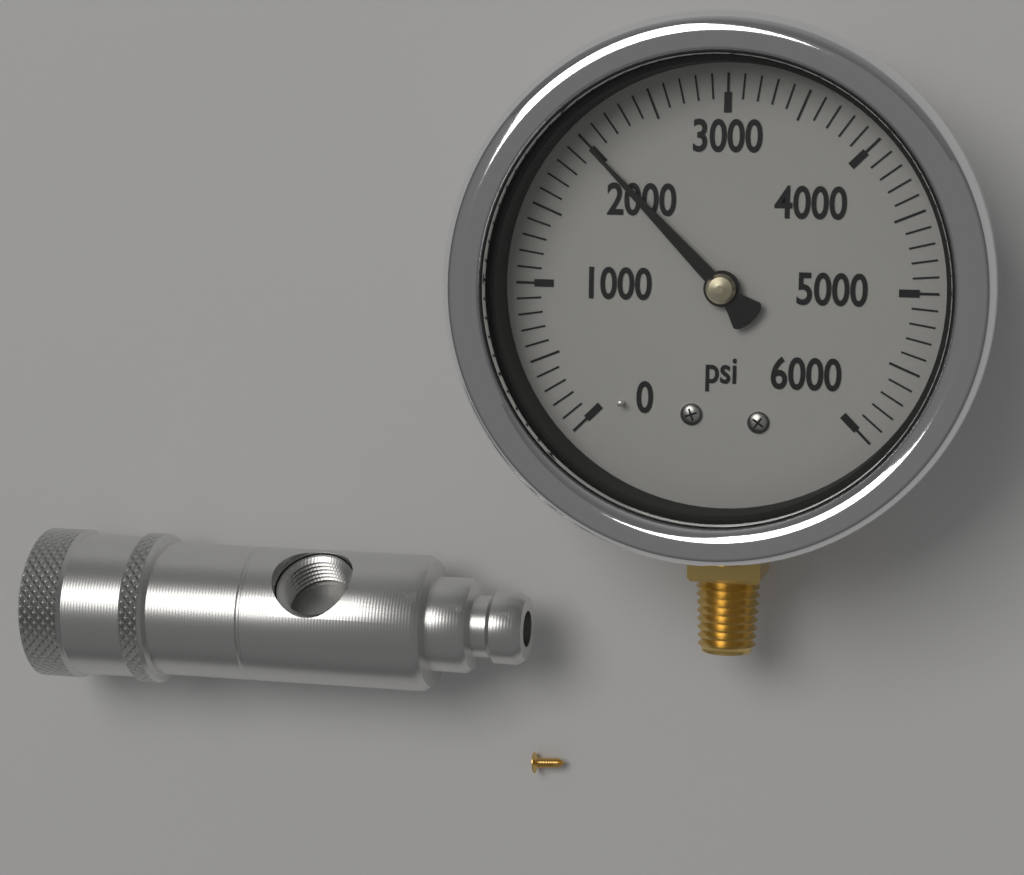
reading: 2000 psi
